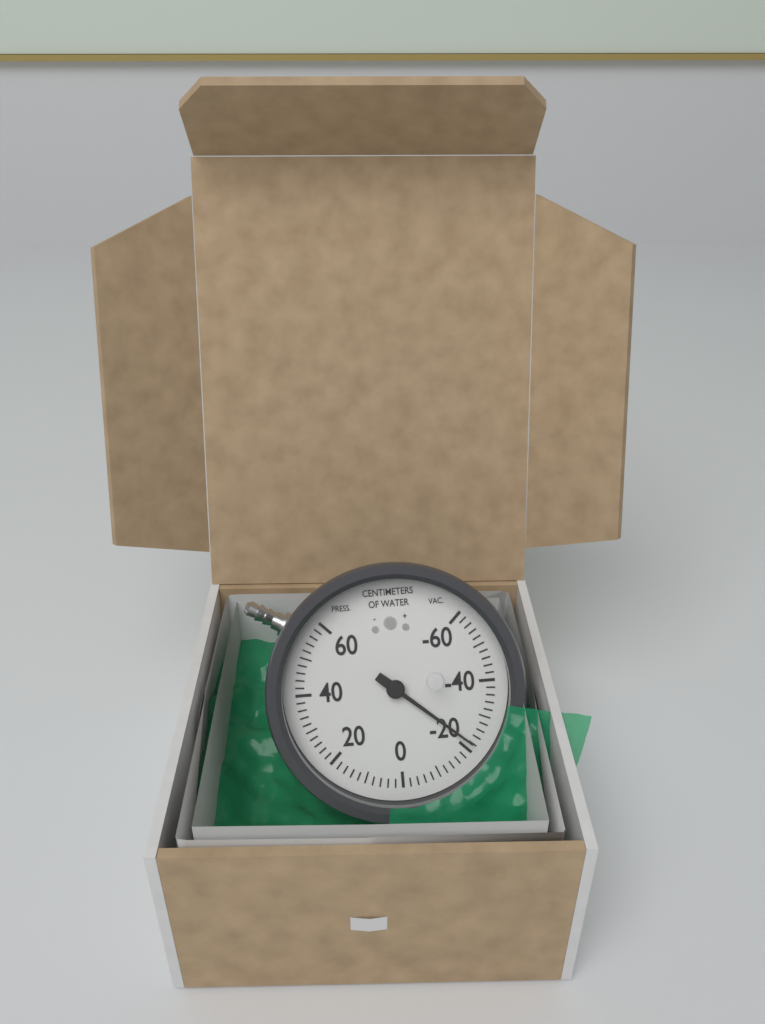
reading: -22 cmH2O
